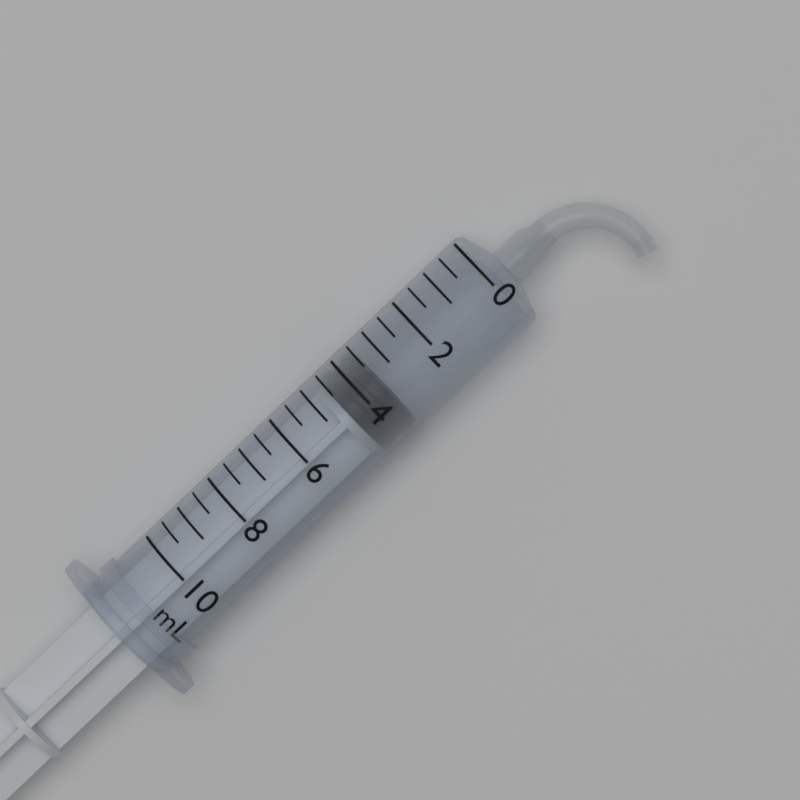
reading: 3.5 mL
